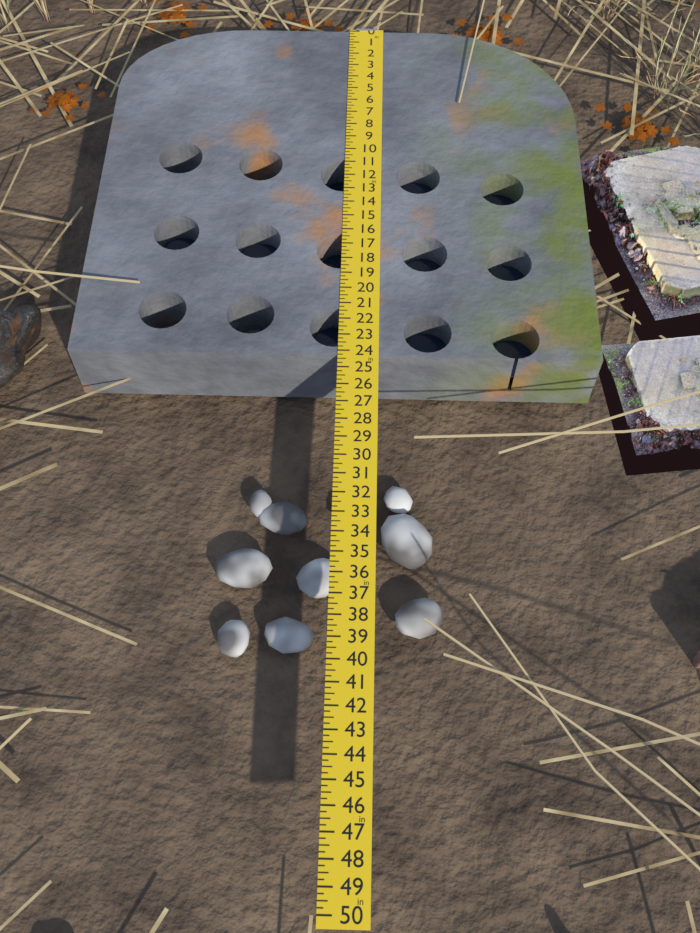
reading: 24.25 in
